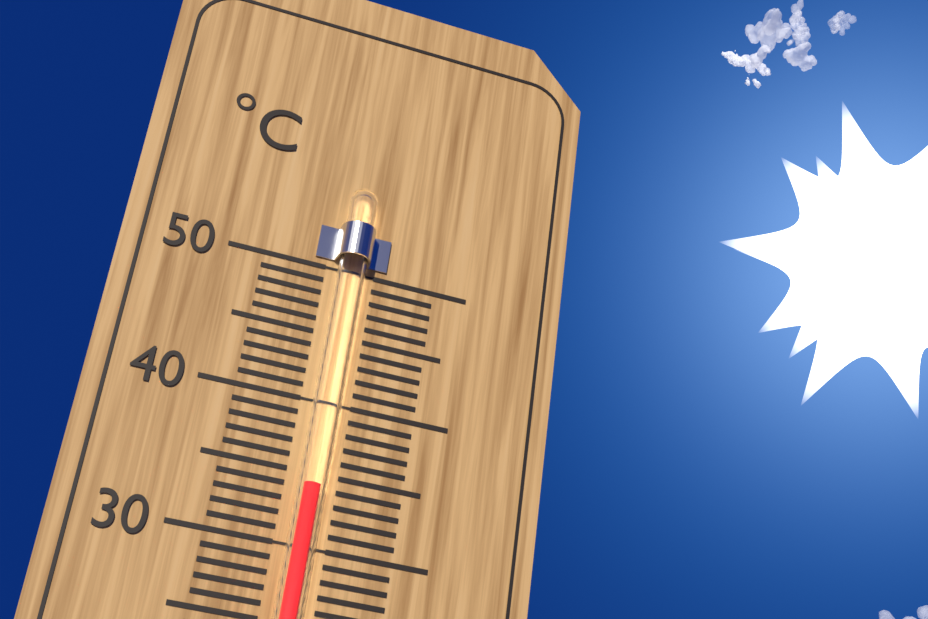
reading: 34 °C
